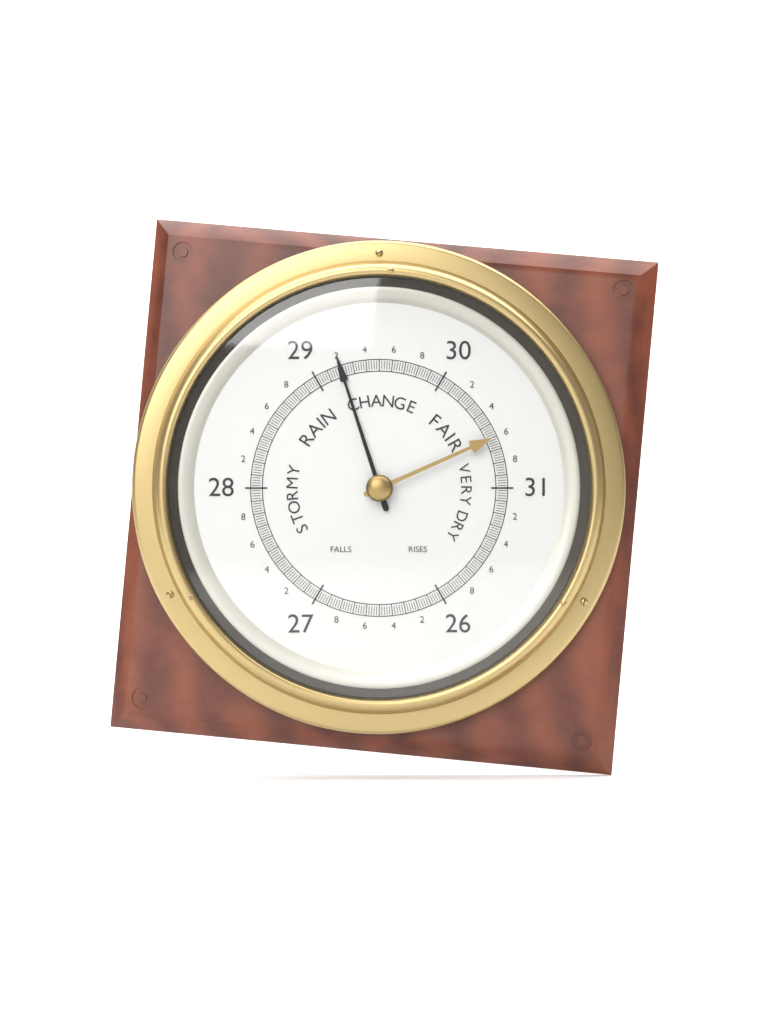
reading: 29.20 (no unit)
